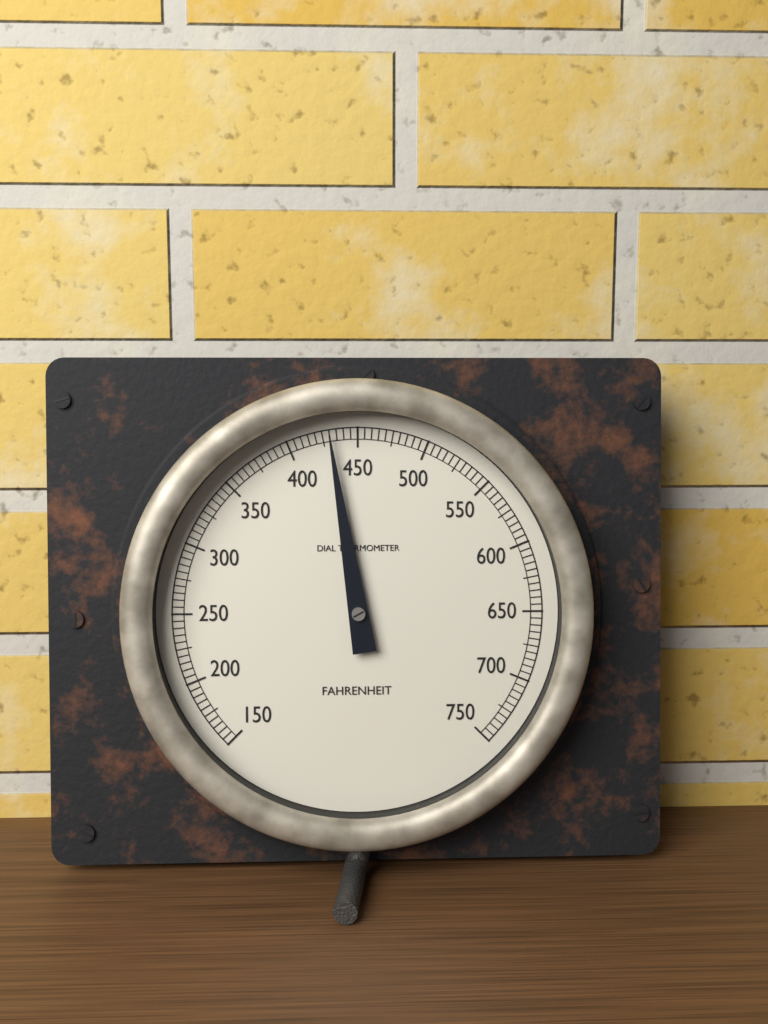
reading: 430 °F
